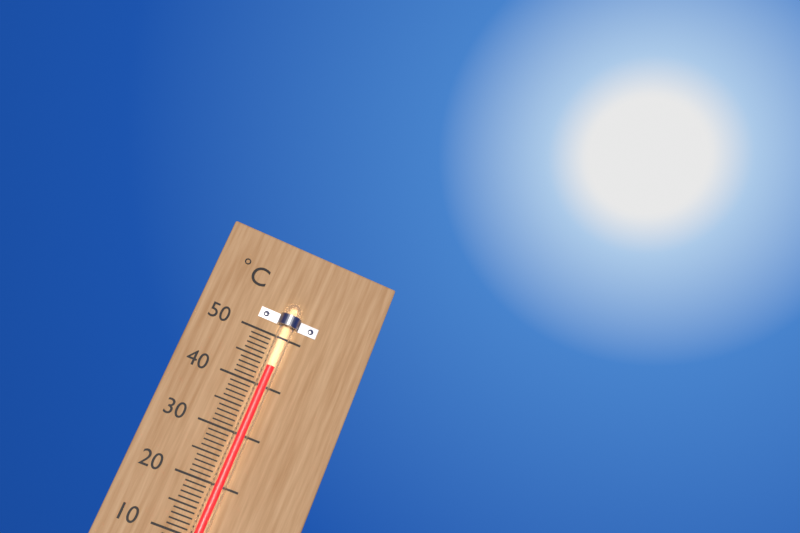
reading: 44 °C
